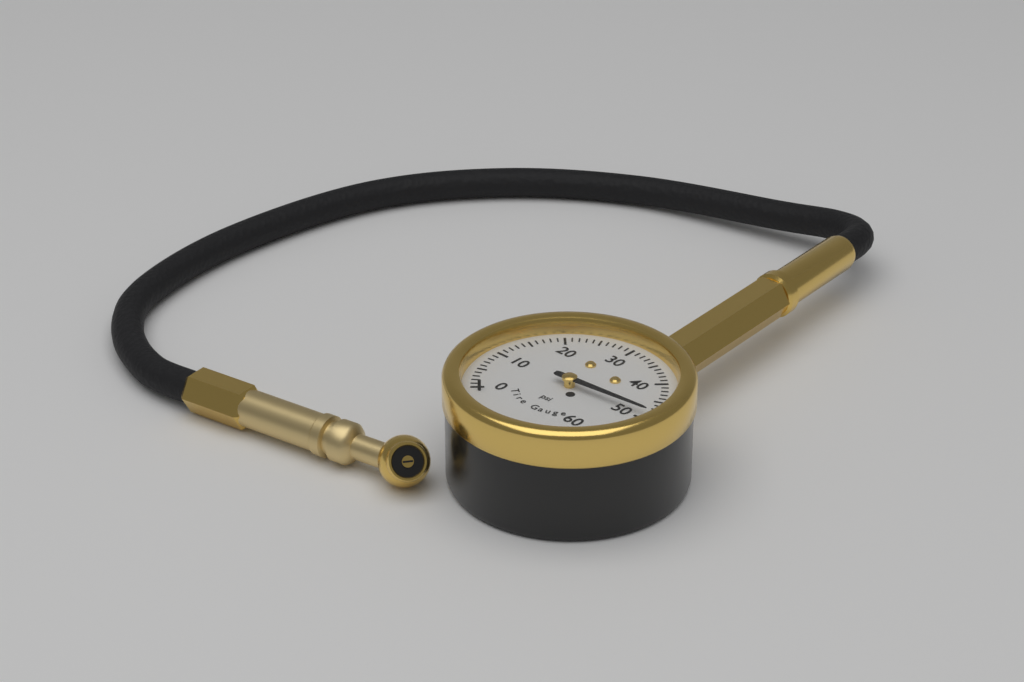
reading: 49 psi
